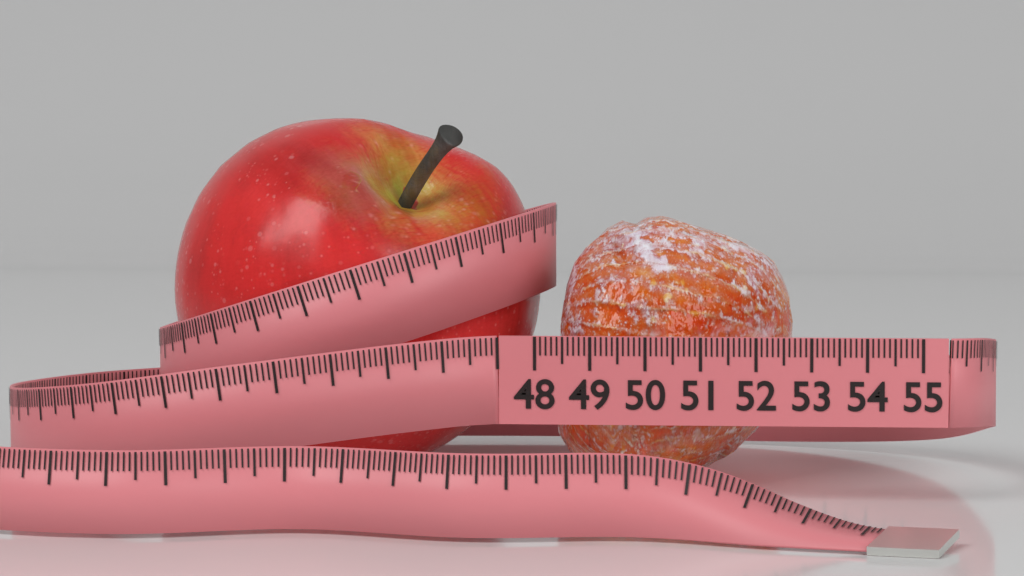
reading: 52.5 (no unit)
